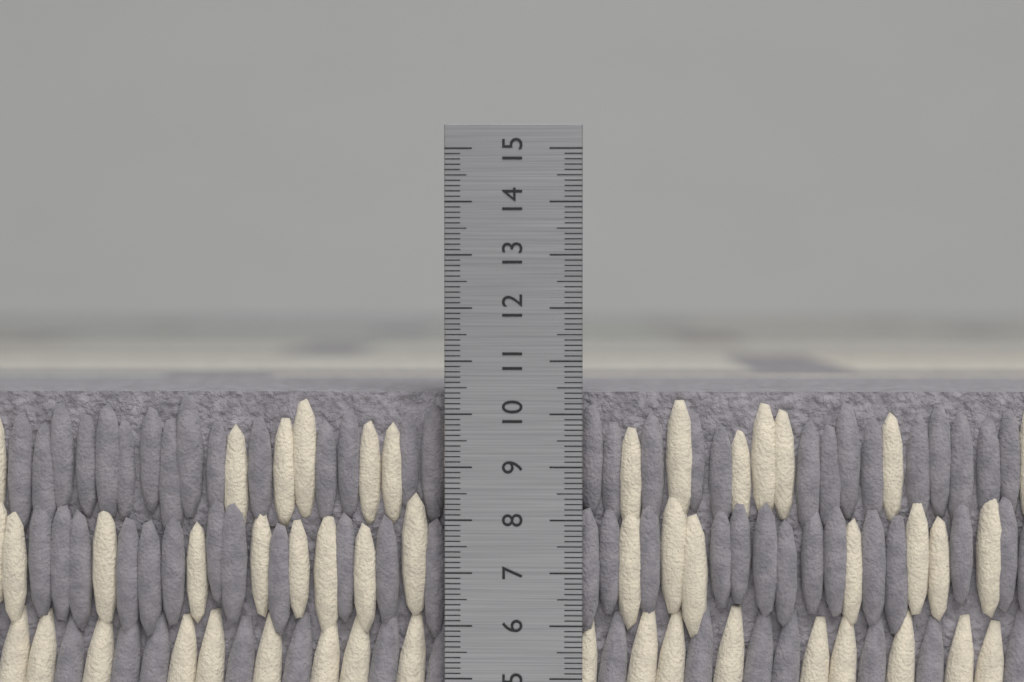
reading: 10.4 cm
